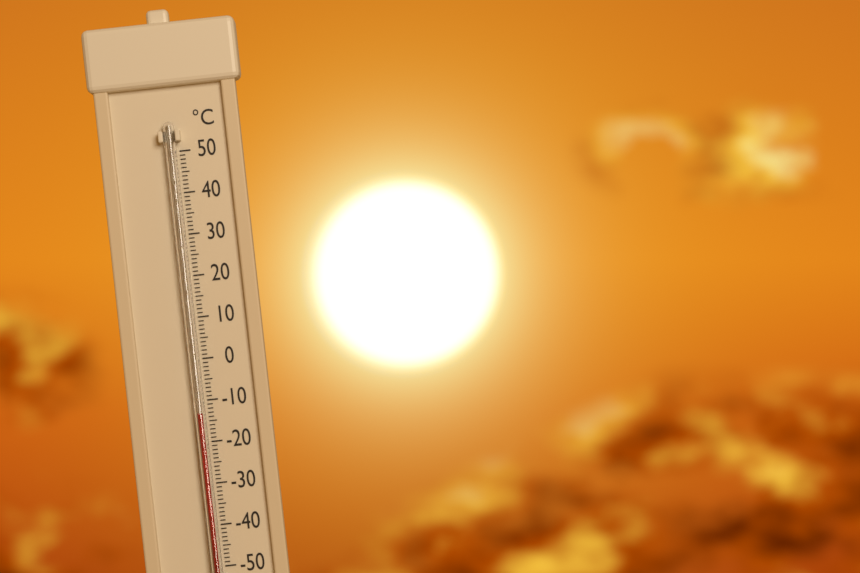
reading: -13 °C
